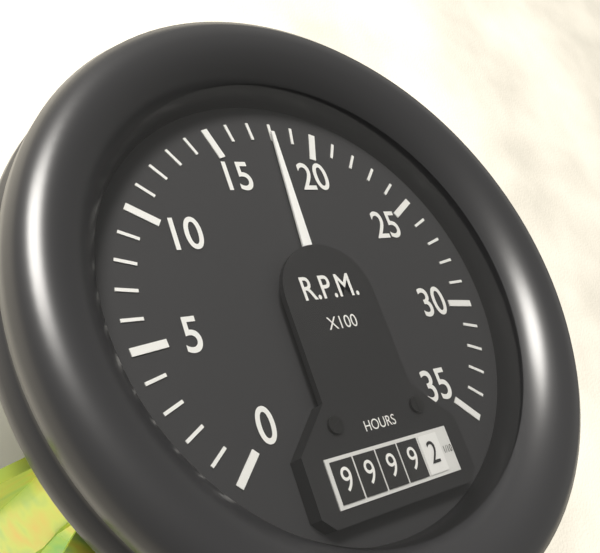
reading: 1800 RPM
